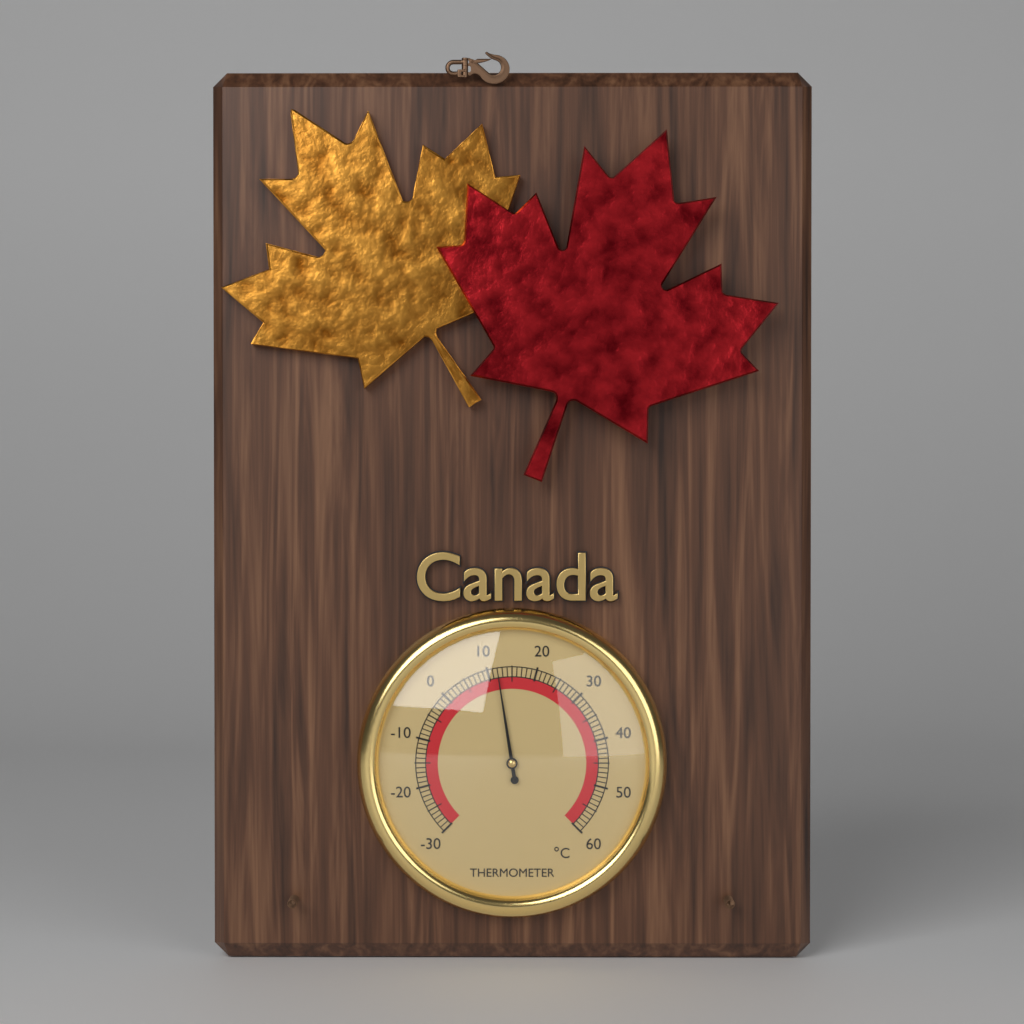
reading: 12 °C
